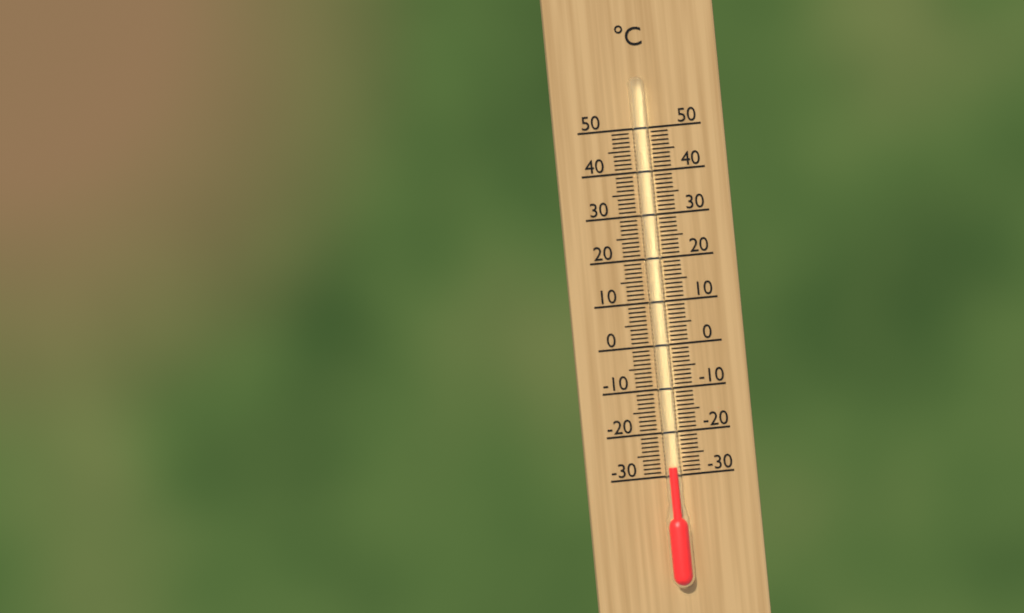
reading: -28 °C
